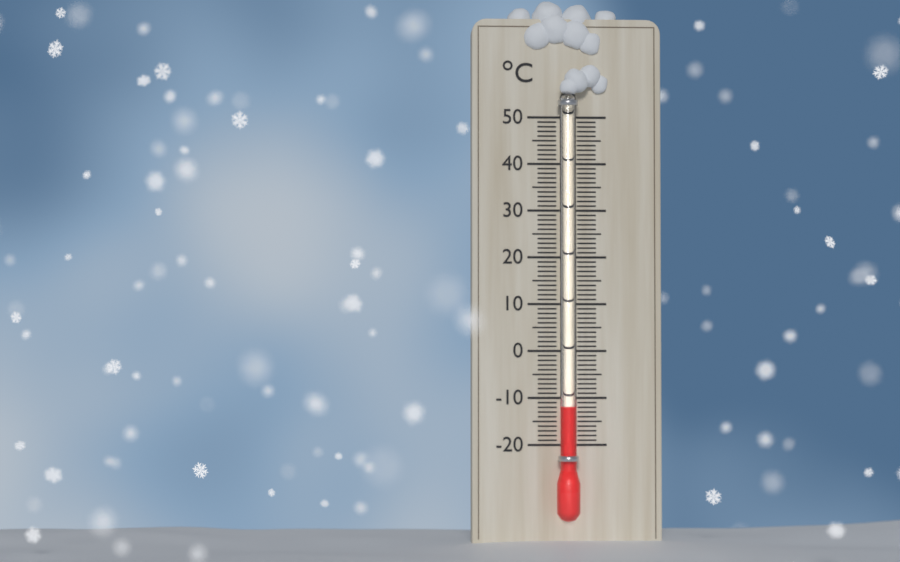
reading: -12 °C
